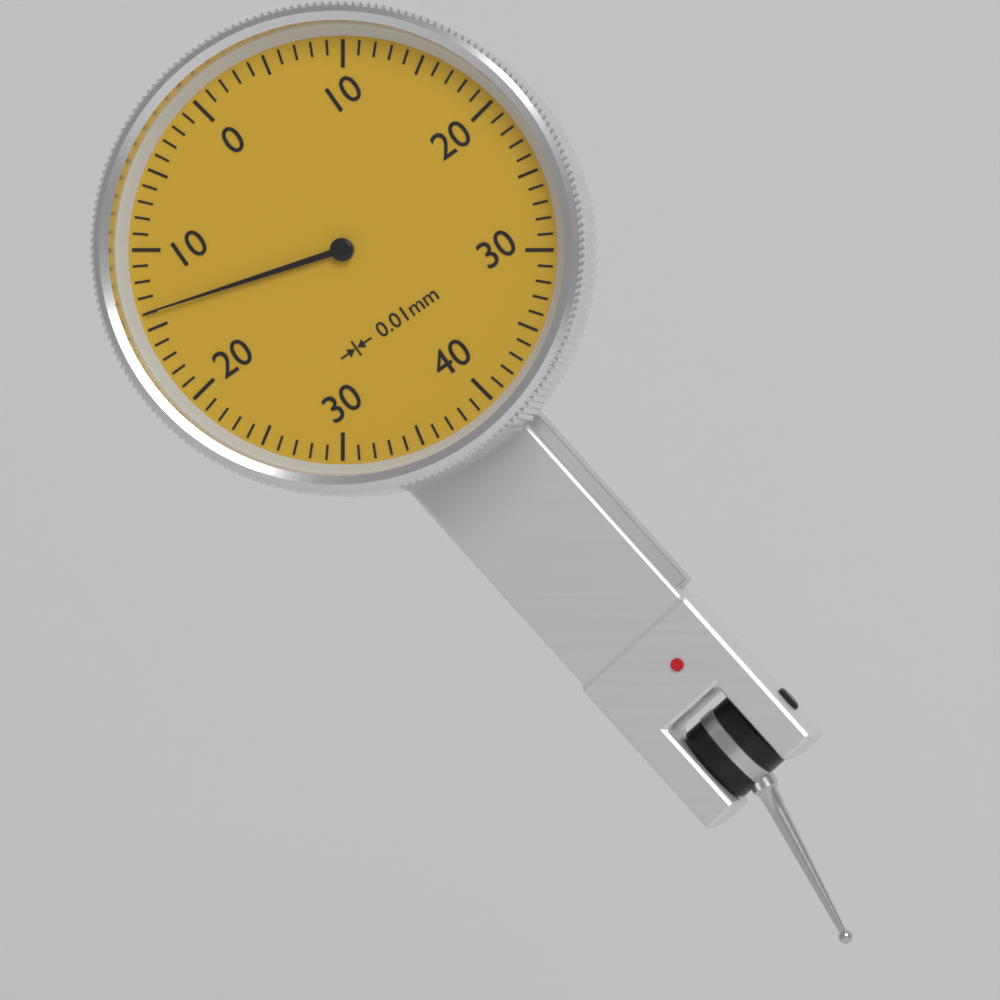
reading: 0.14 mm
